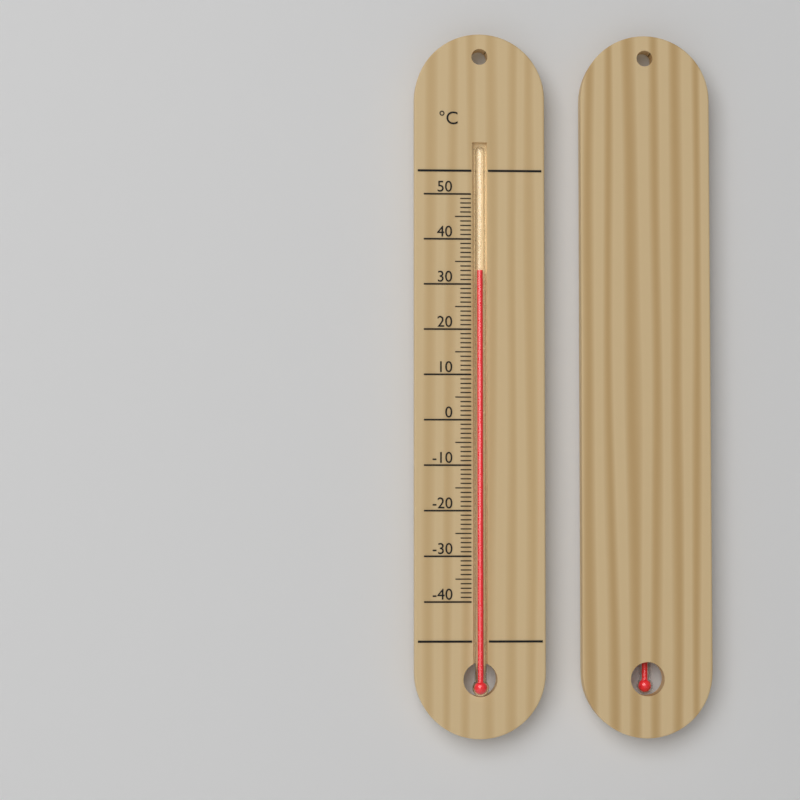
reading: 33 °C
